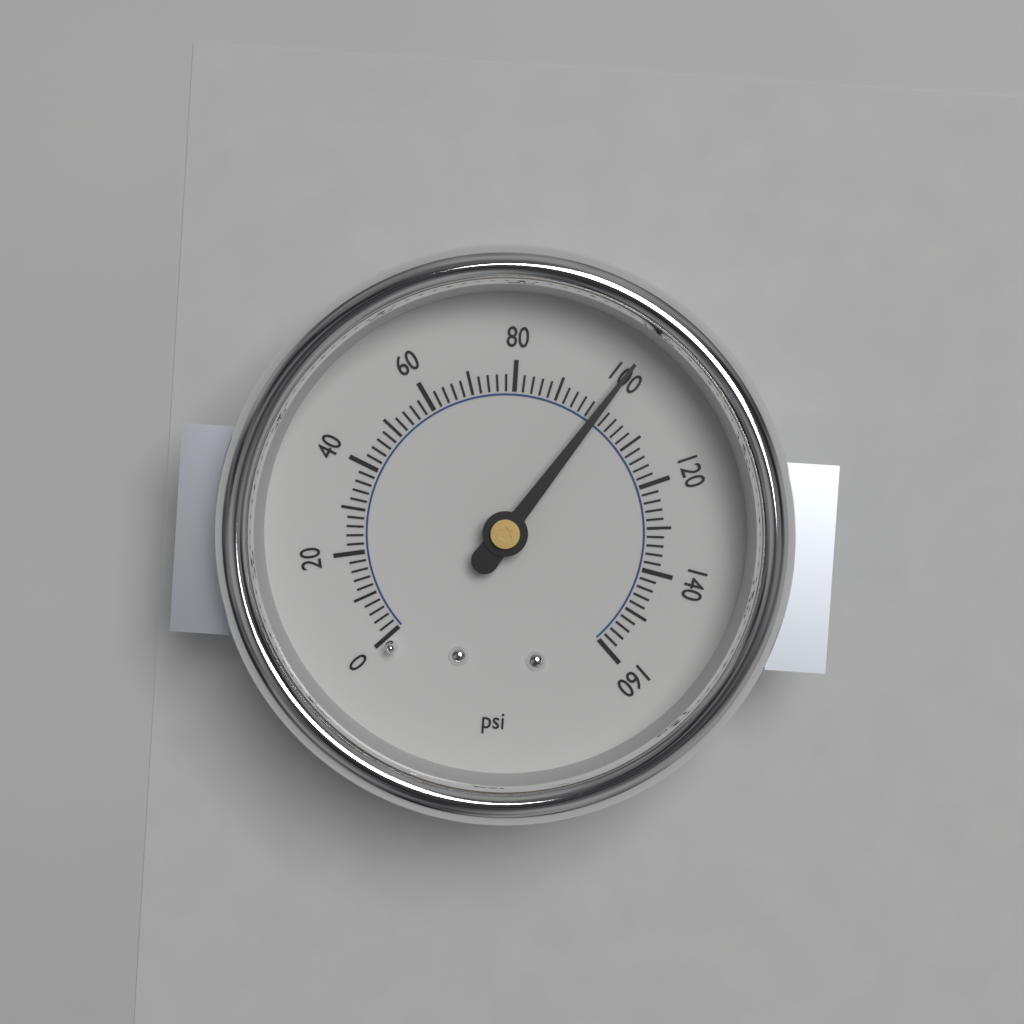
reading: 100 psi
